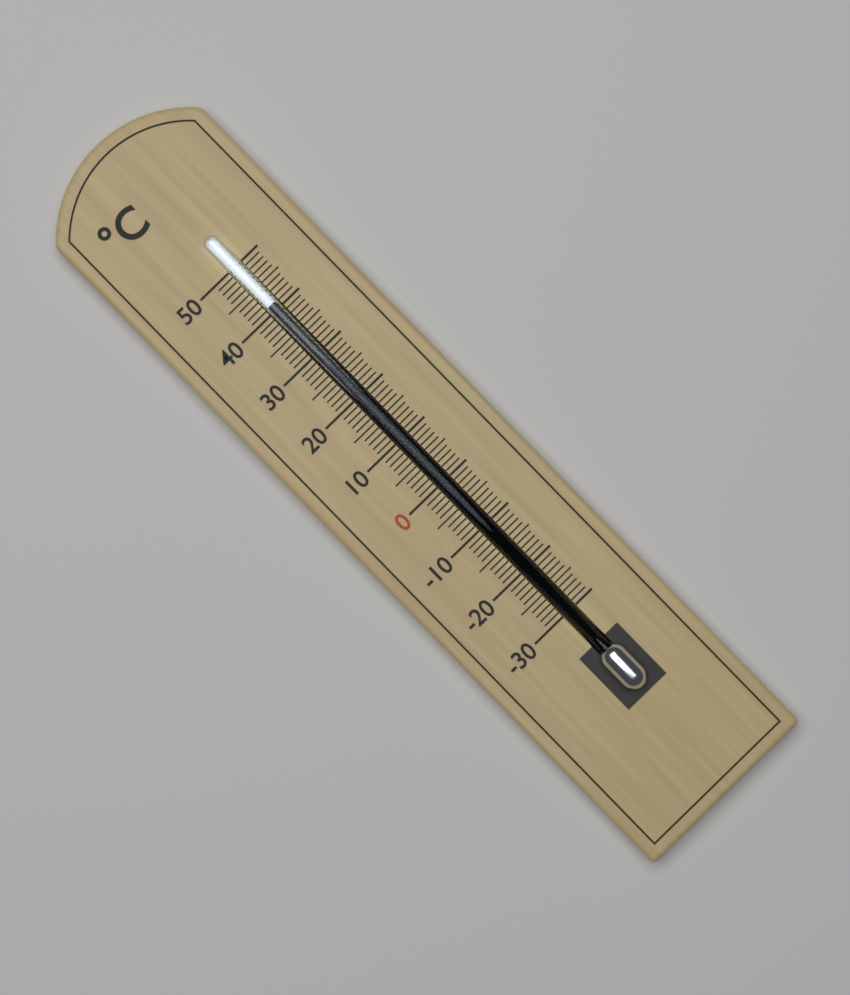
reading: 41 °C
